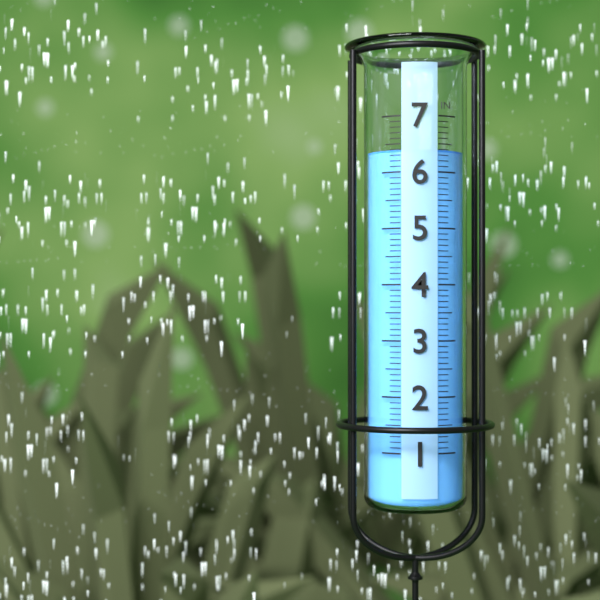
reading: 6.4 in
